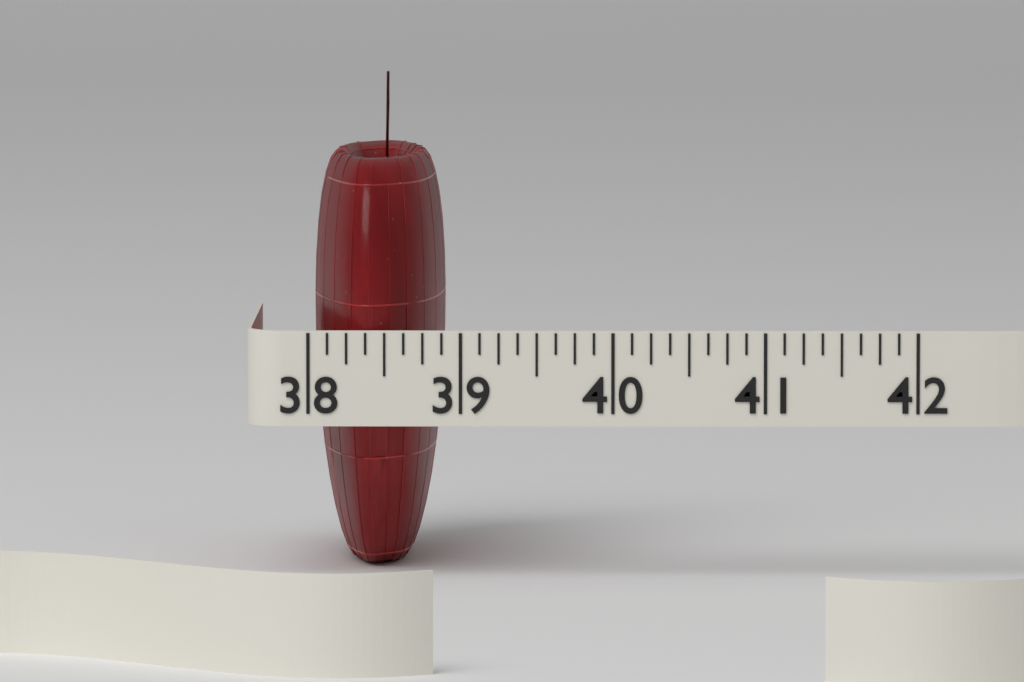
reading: 38.875 (no unit)
